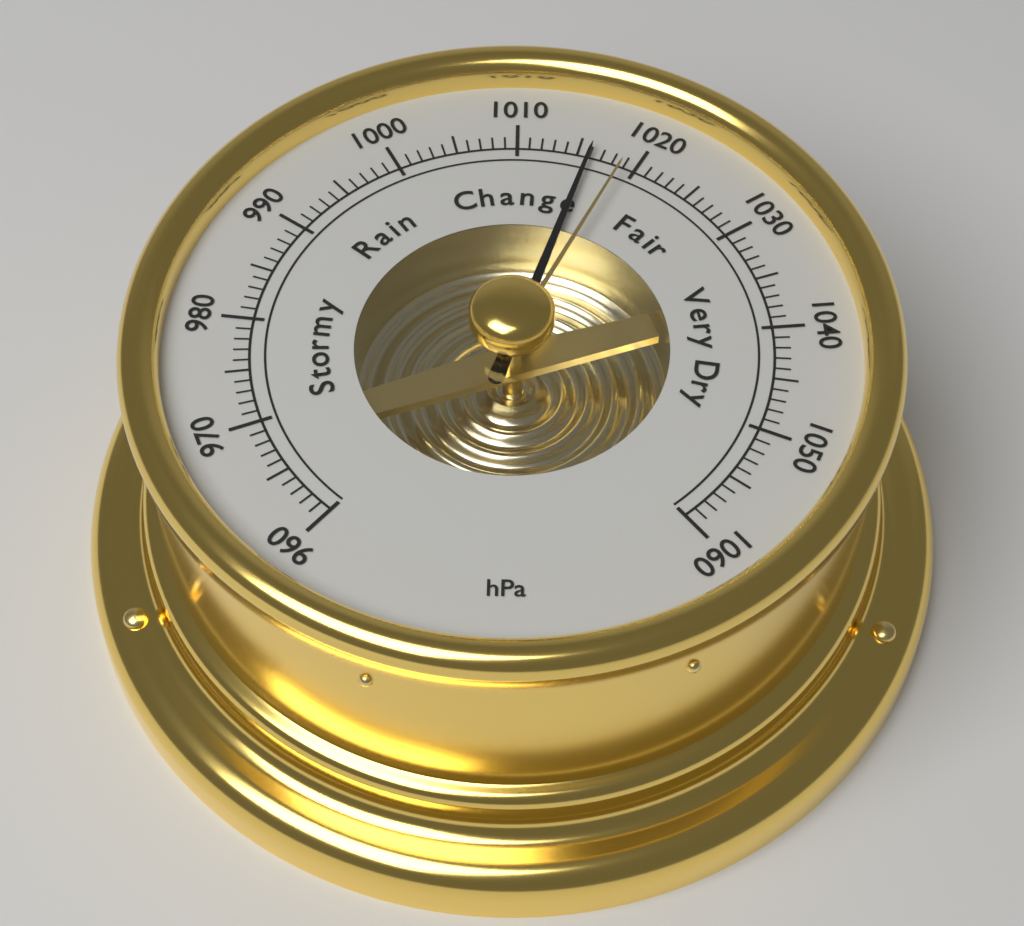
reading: 1016 hPa
